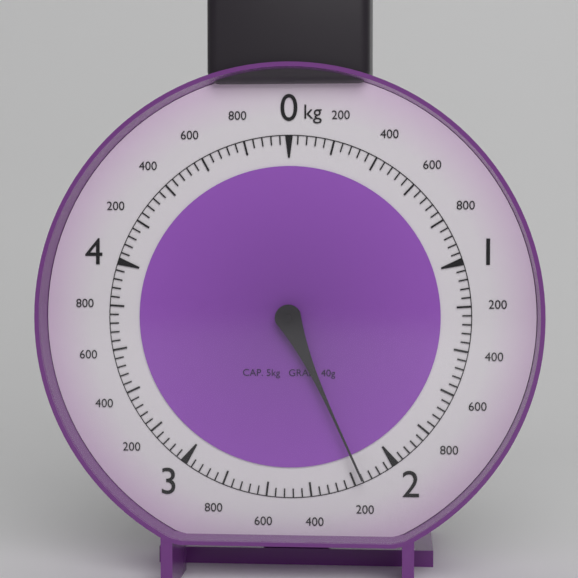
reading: 2.16 kg
